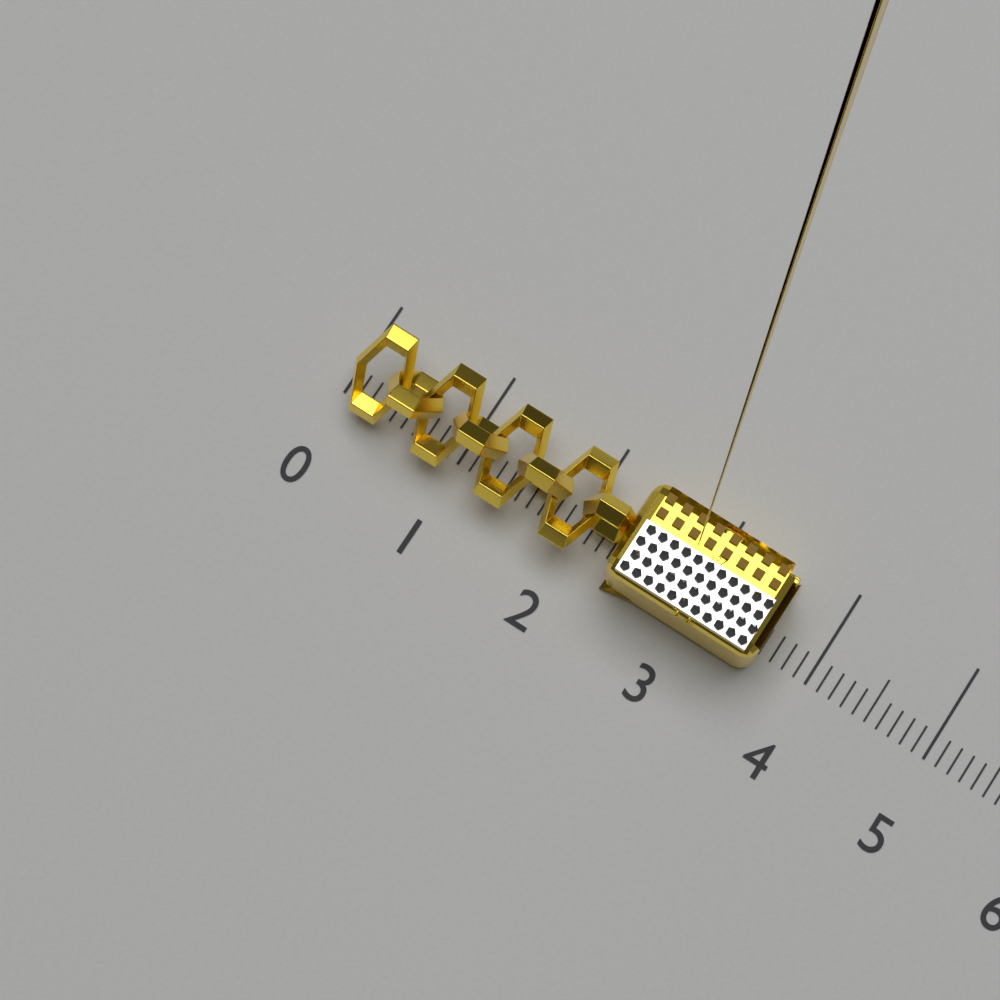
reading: 3.6 (no unit)
